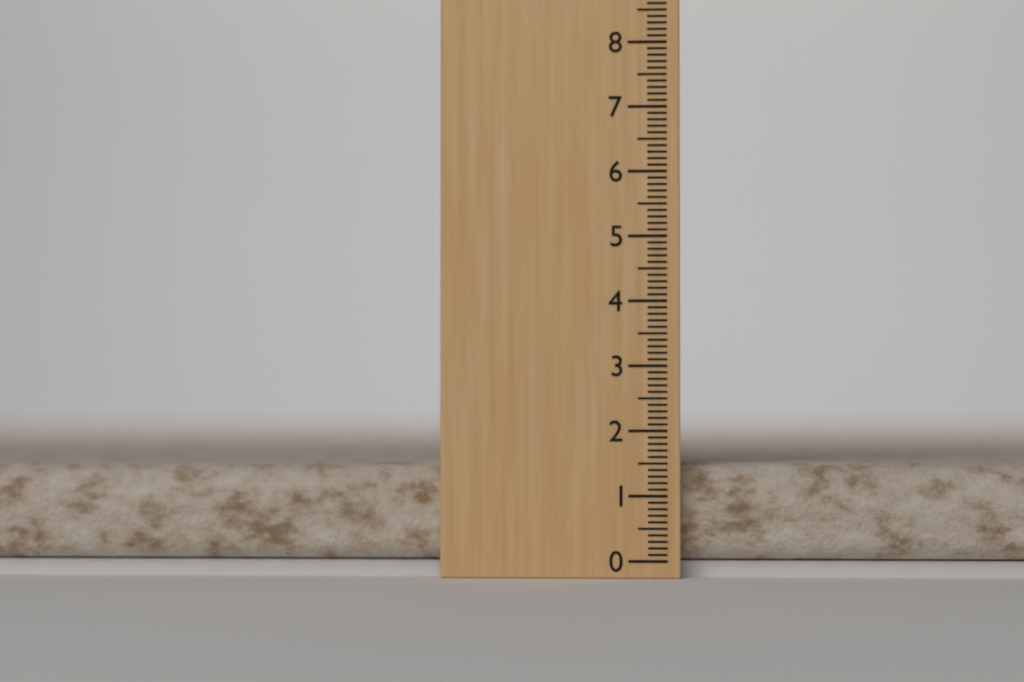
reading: 1.5 (no unit)
